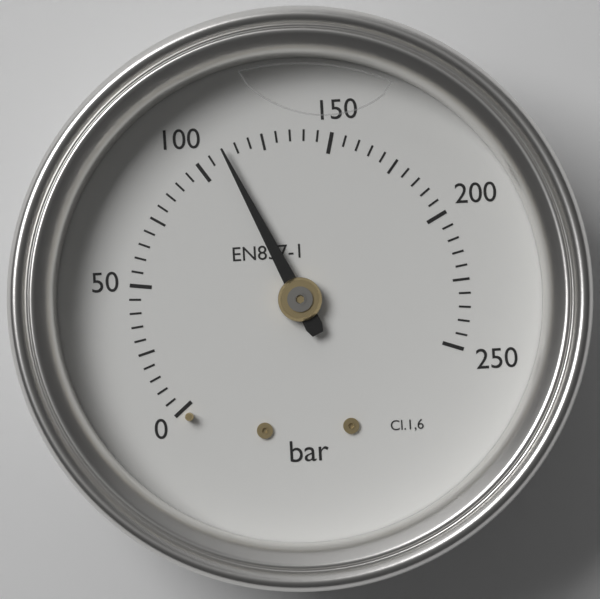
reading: 110 bar
